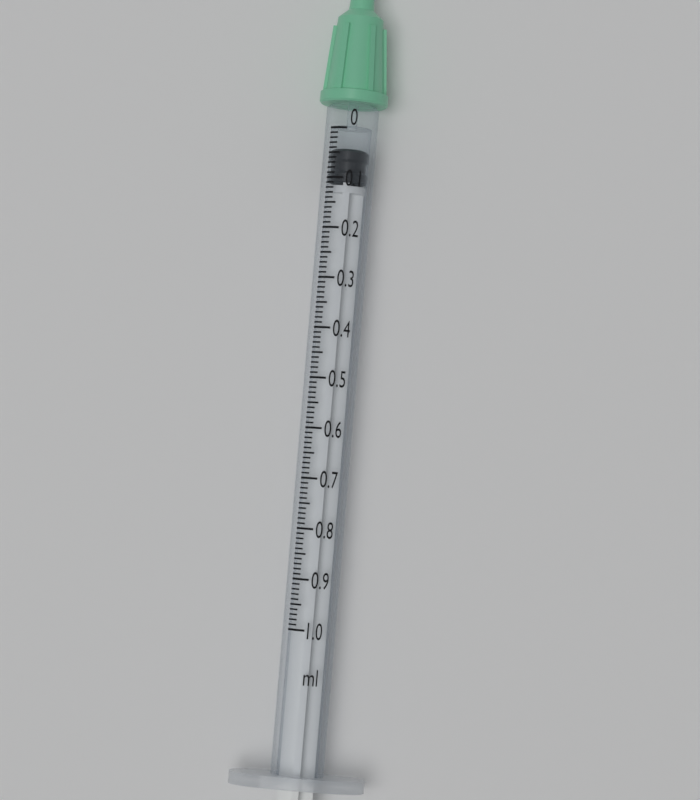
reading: 0.04 ml
